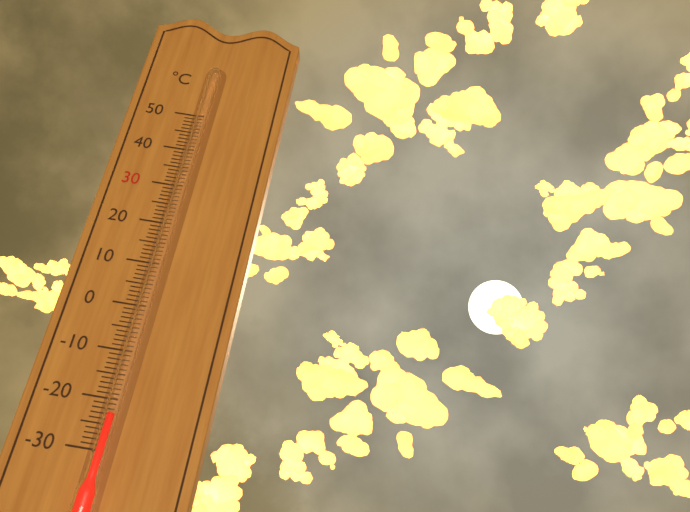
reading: -23 °C
